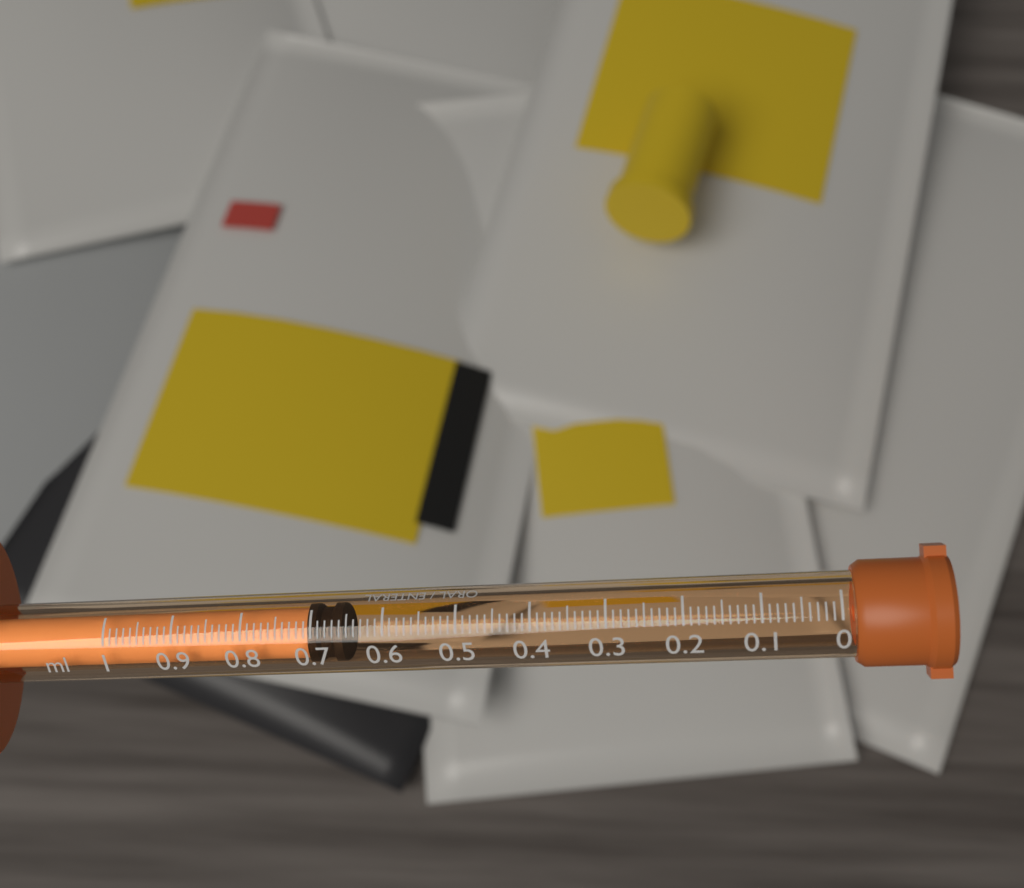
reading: 0.66 ml
